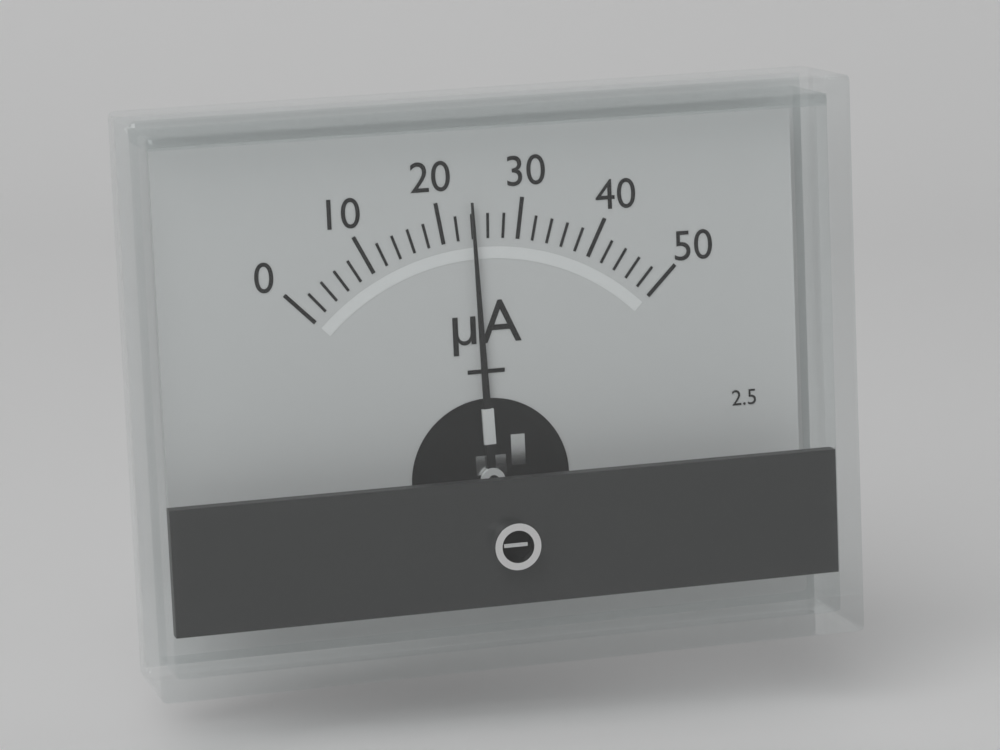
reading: 24 µA
